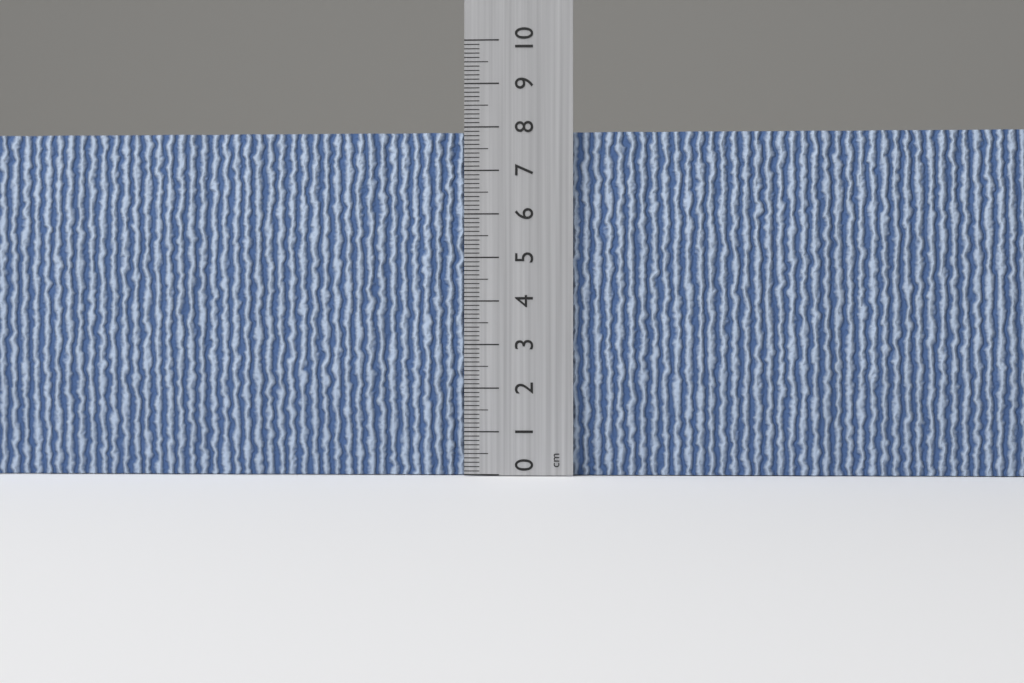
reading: 7.9 cm
